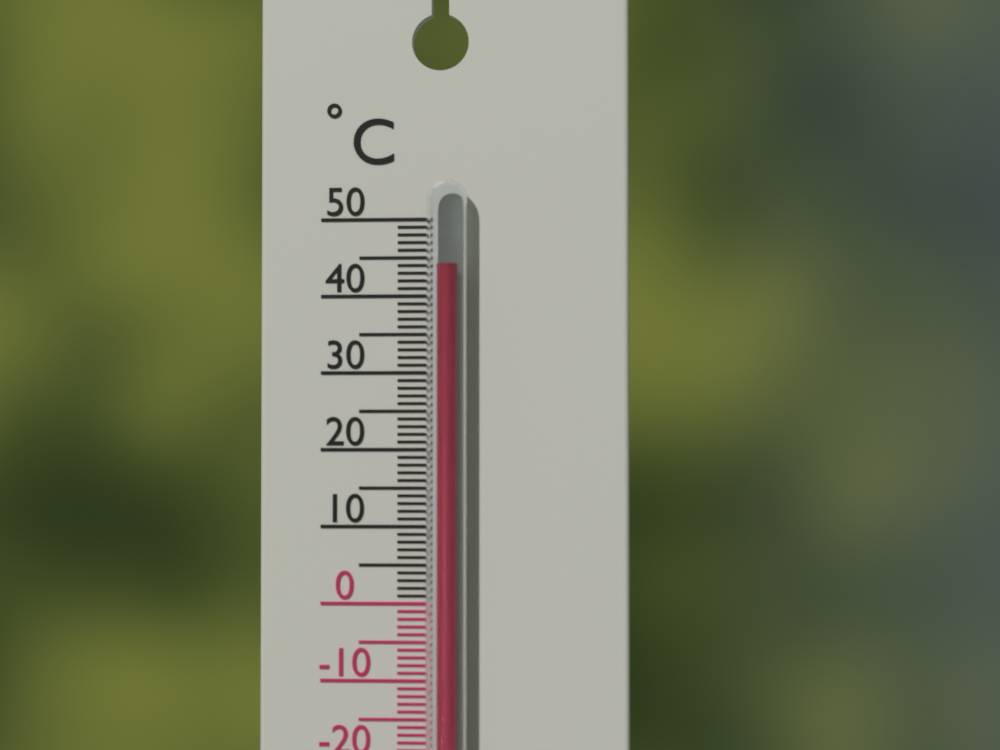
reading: 44 °C
